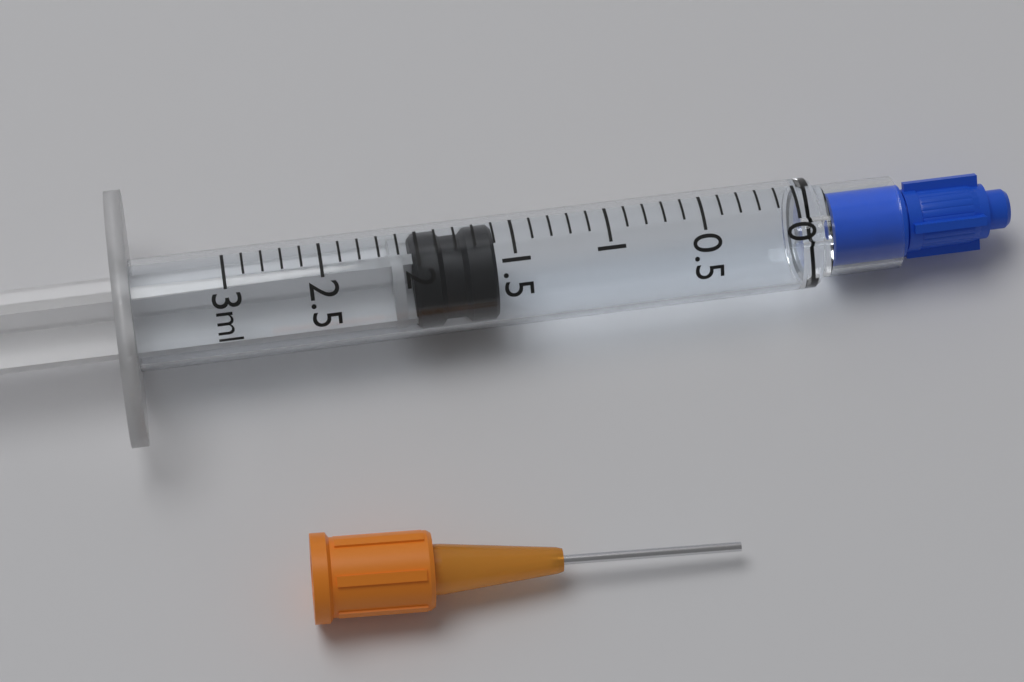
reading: 1.6 ml
